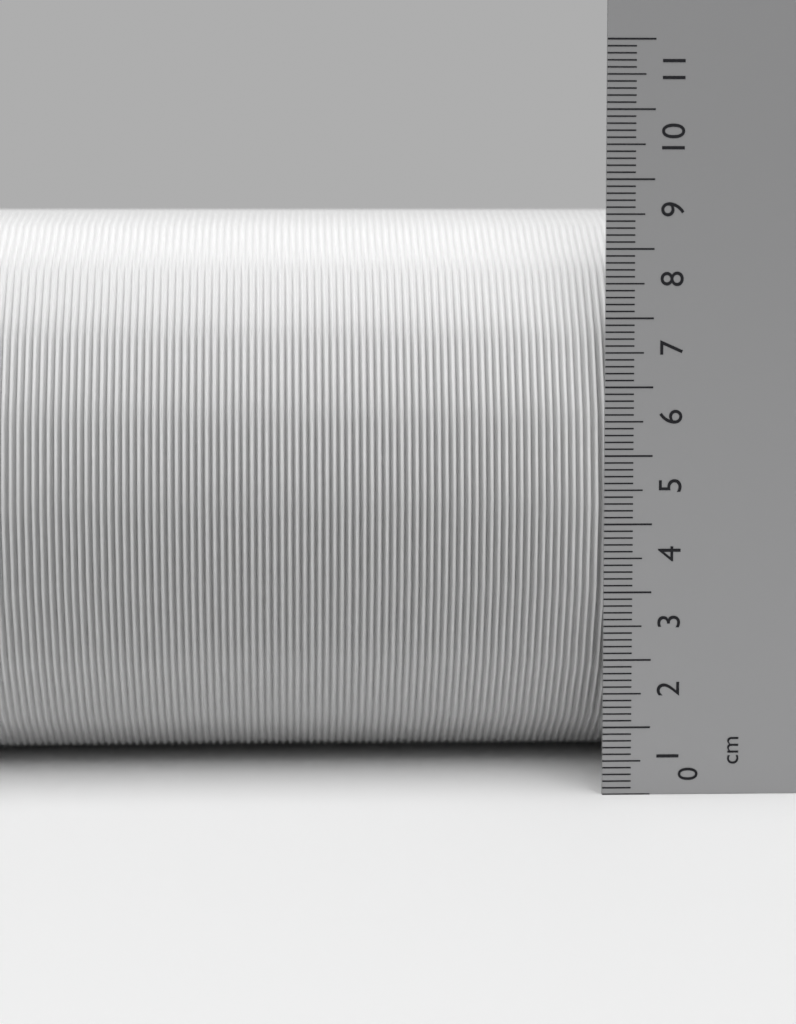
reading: 8.6 cm
